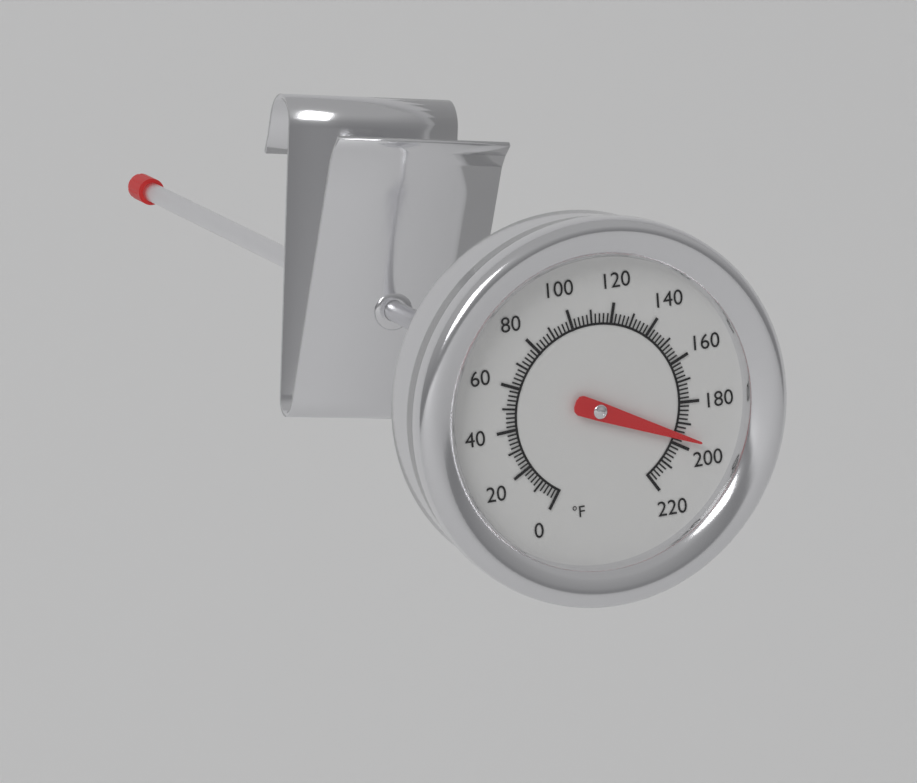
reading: 196 °F
